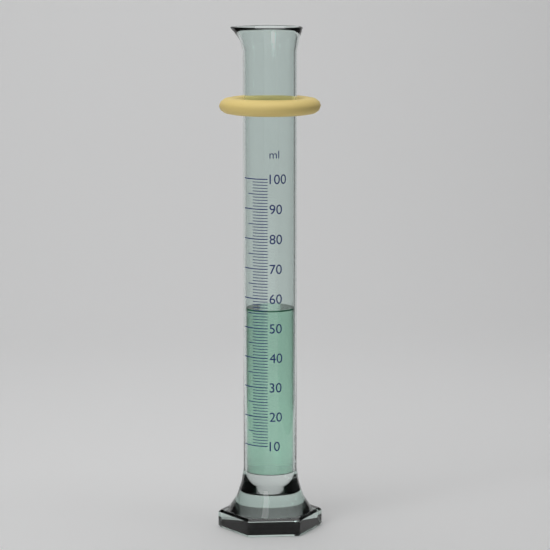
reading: 56 ml
